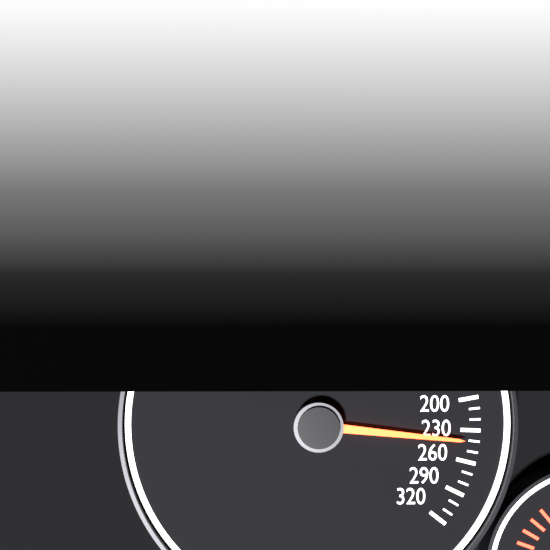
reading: 240 km/h
